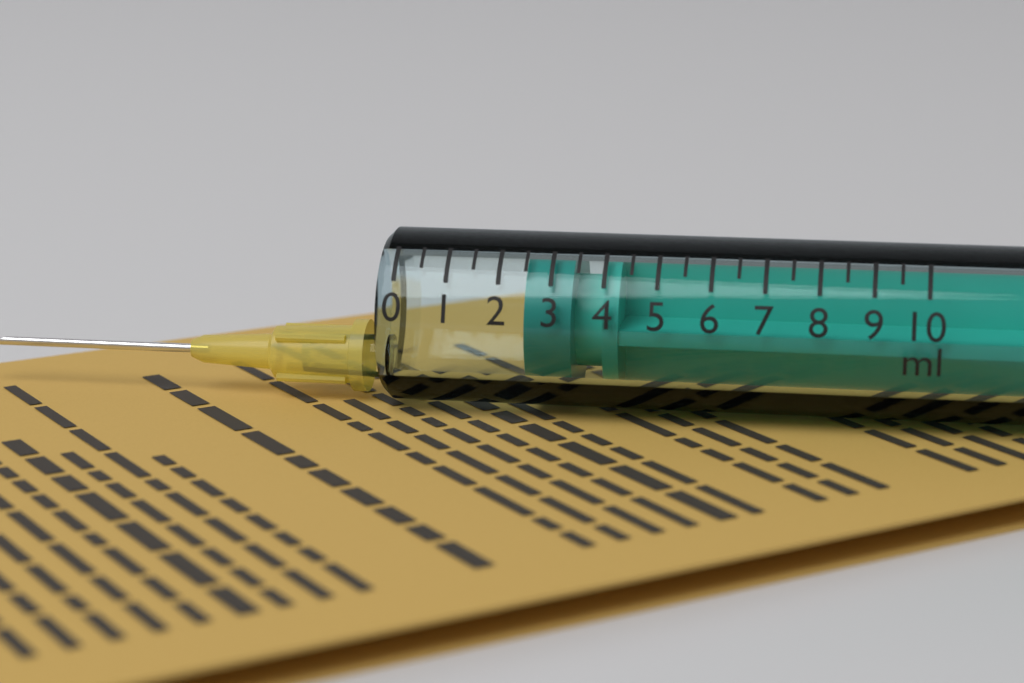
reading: 2.5 ml
